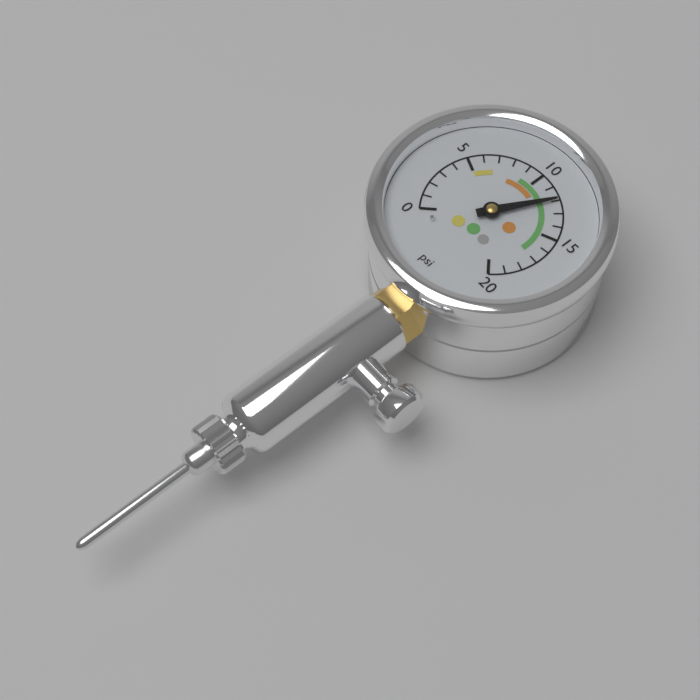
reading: 12 psi
